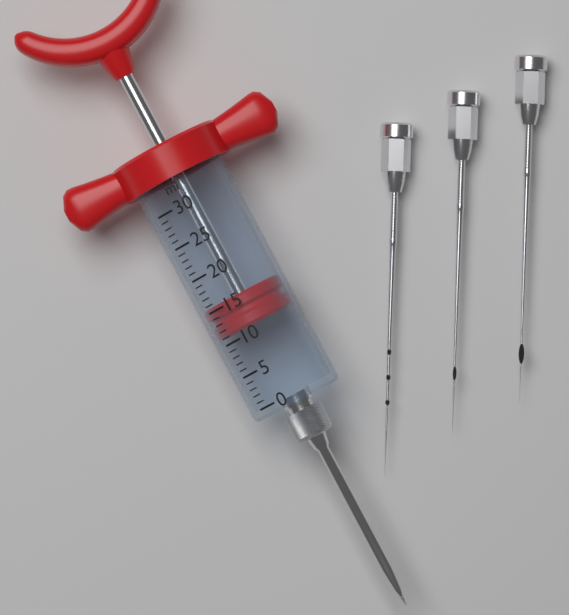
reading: 11 ml
